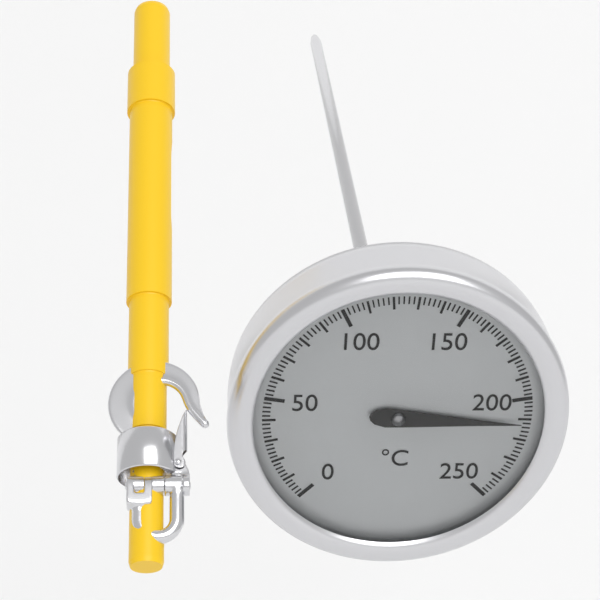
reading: 212 °C
